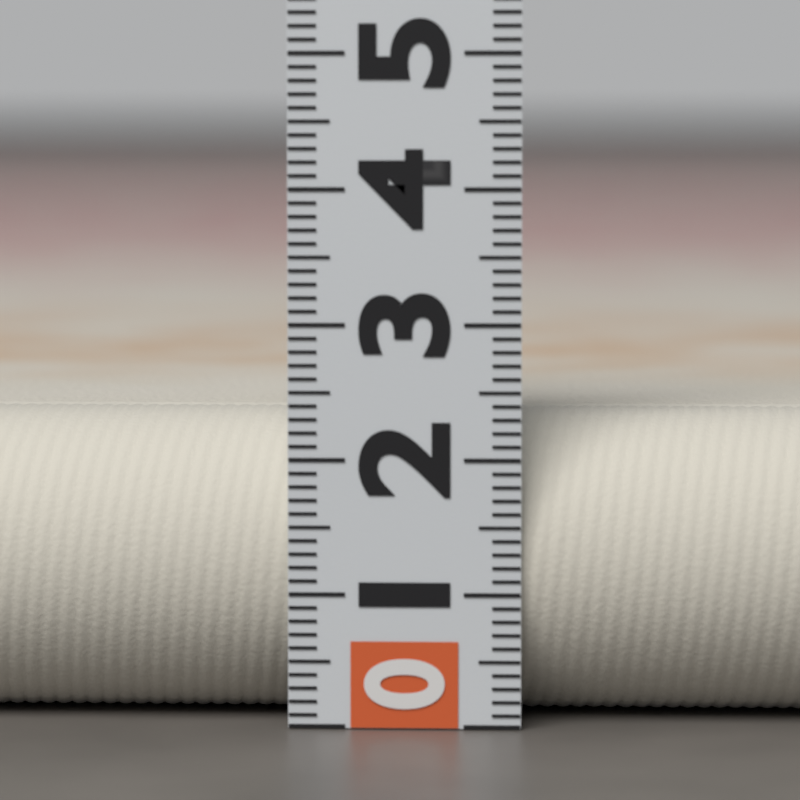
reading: 2.3 (no unit)
